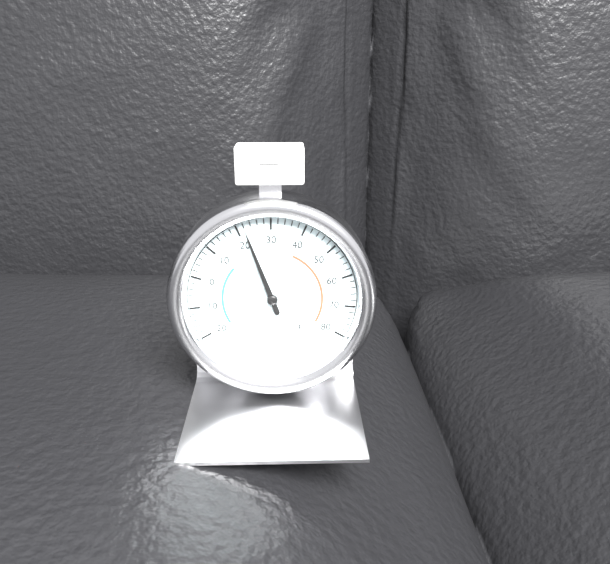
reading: 22 °F
